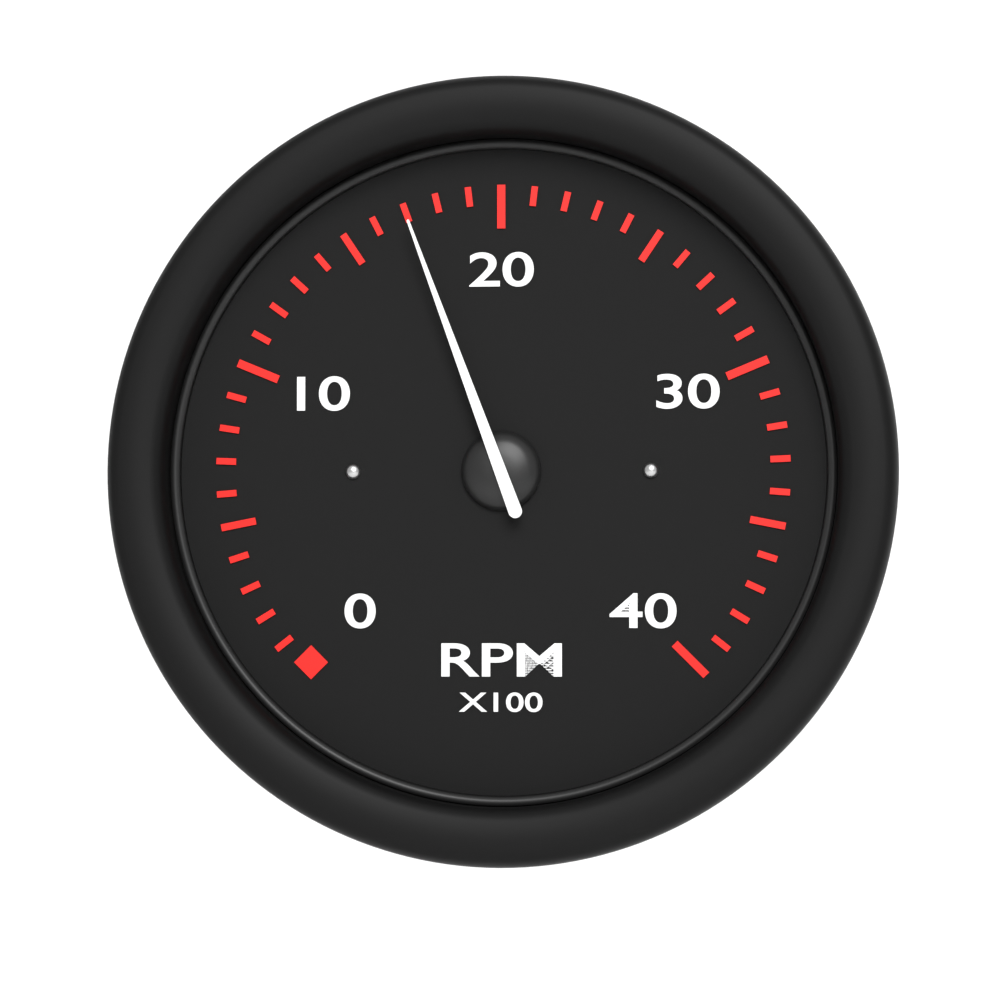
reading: 17 RPM x100
